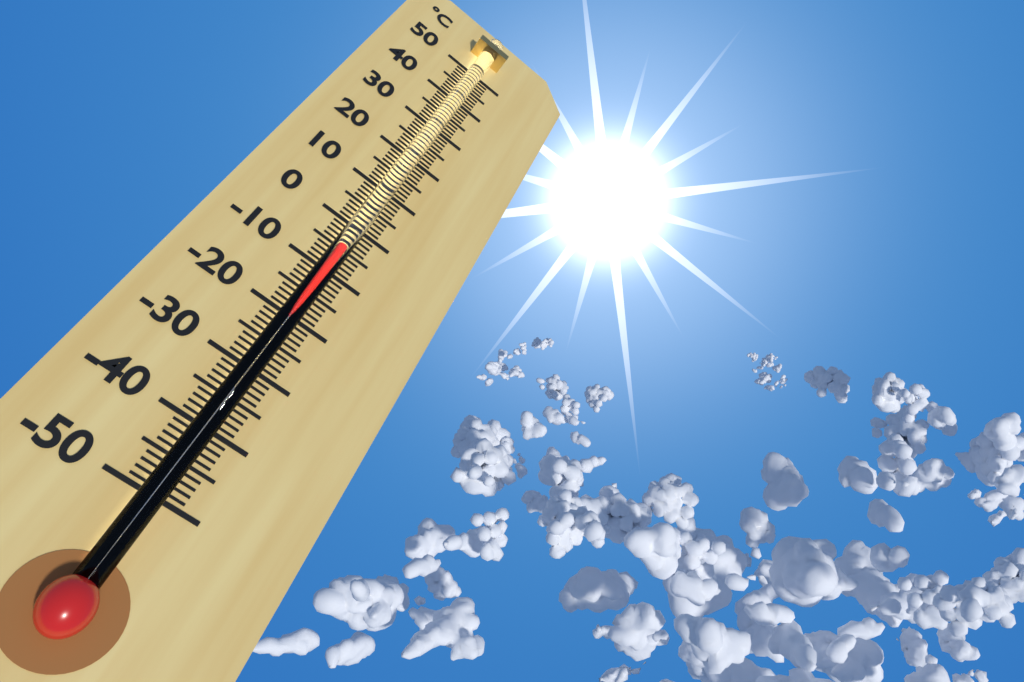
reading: -6 °C
